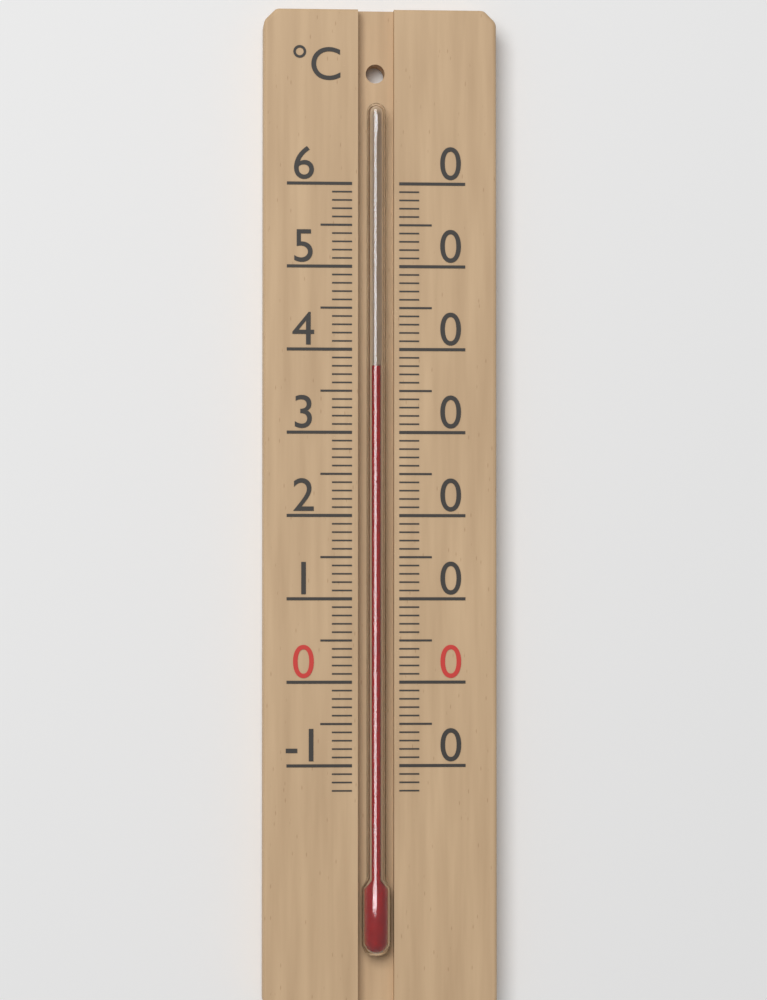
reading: 38 °C
